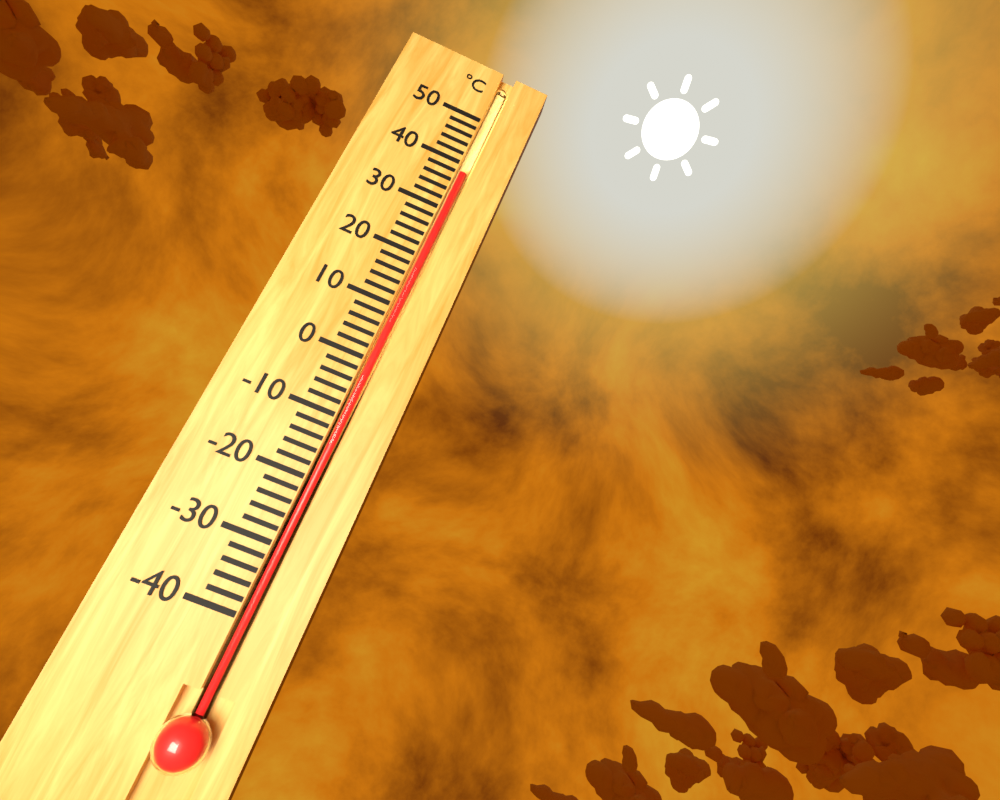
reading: 38 °C
